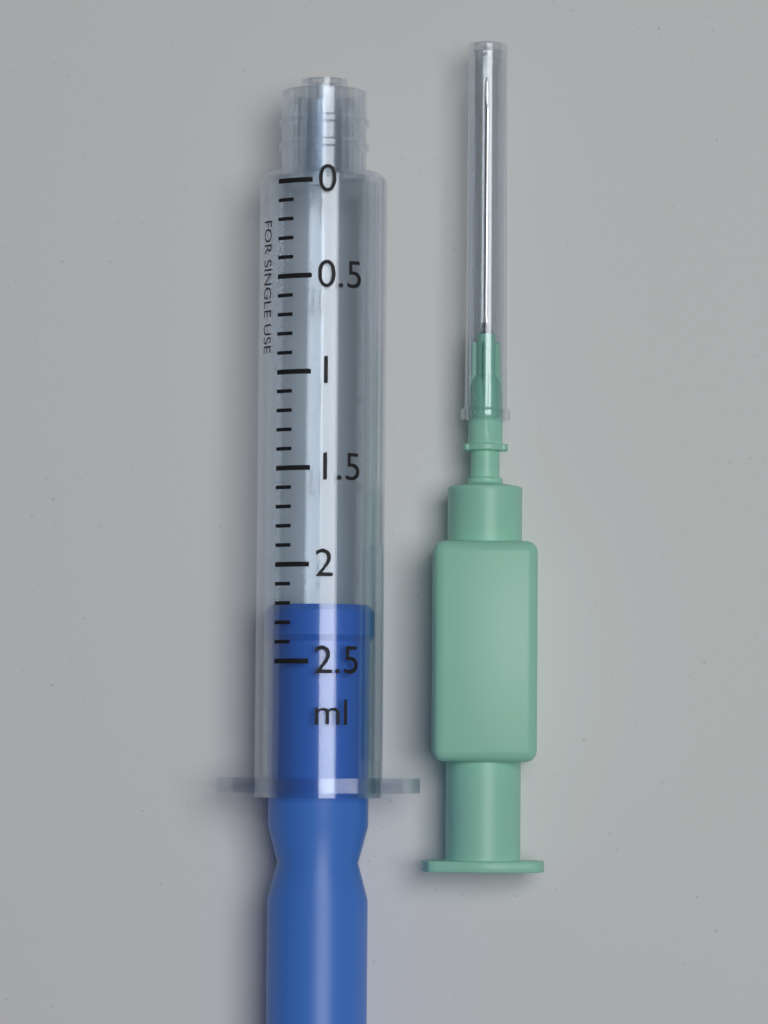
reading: 2.2 ml
